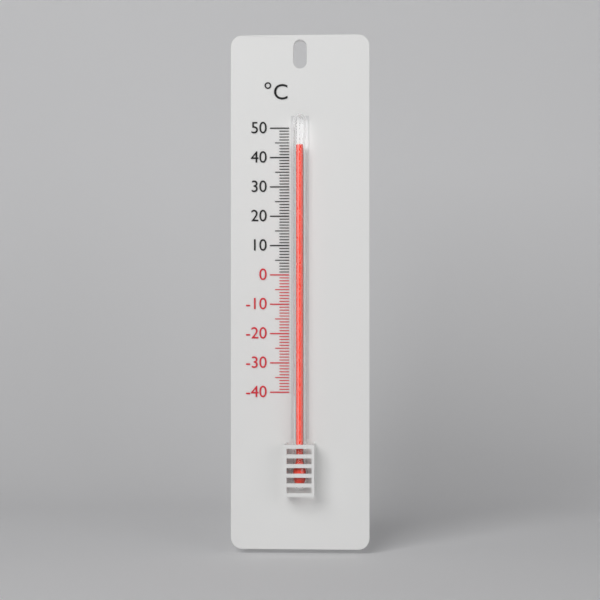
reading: 44 °C
